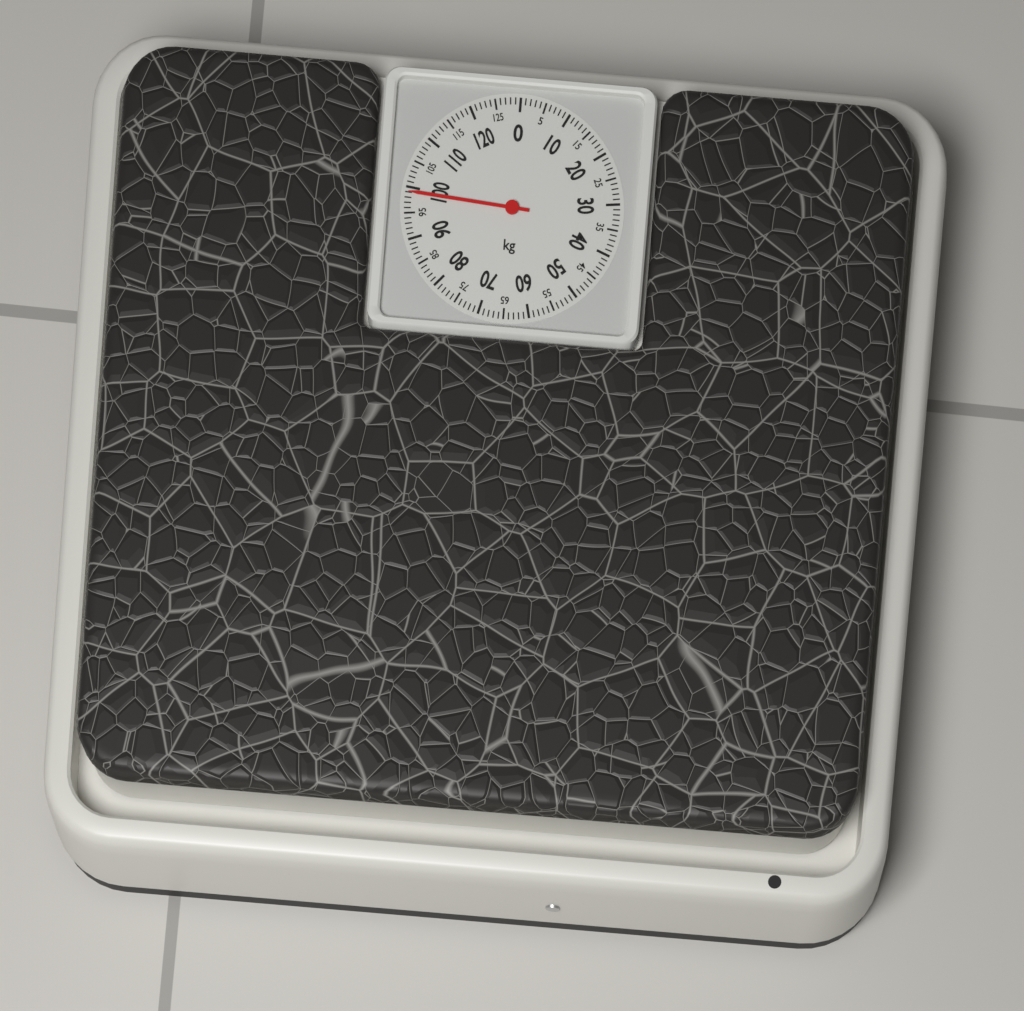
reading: 99 kg
